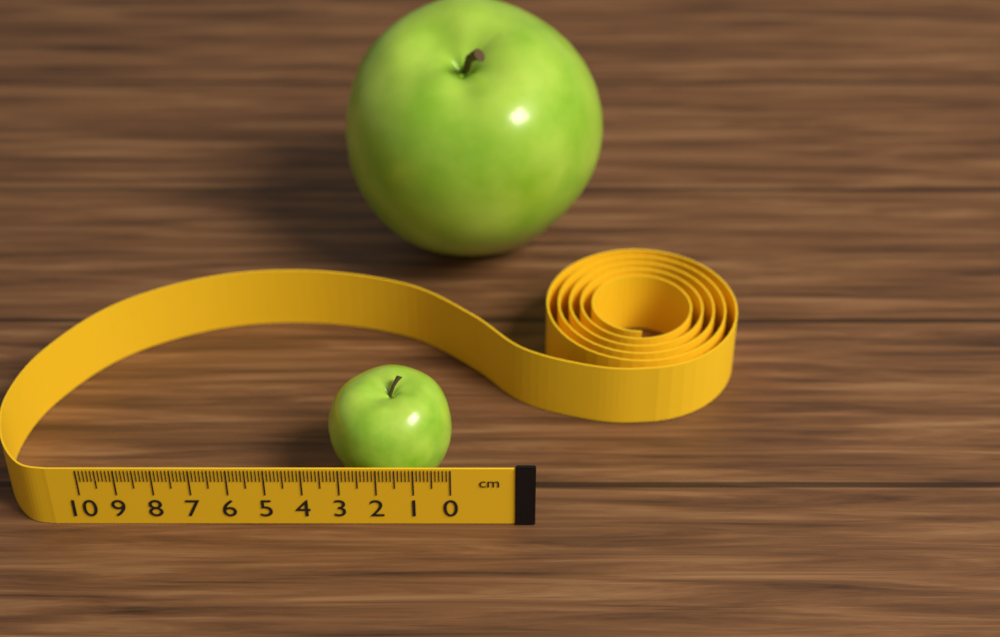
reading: 3.4 cm
